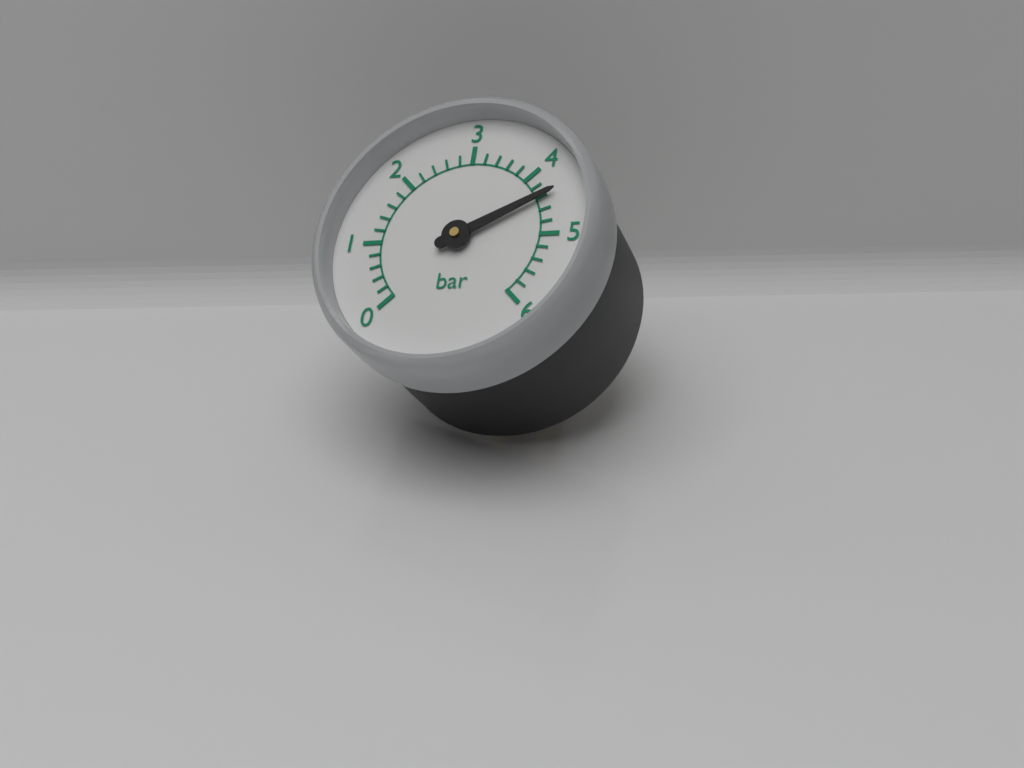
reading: 4.4 bar
